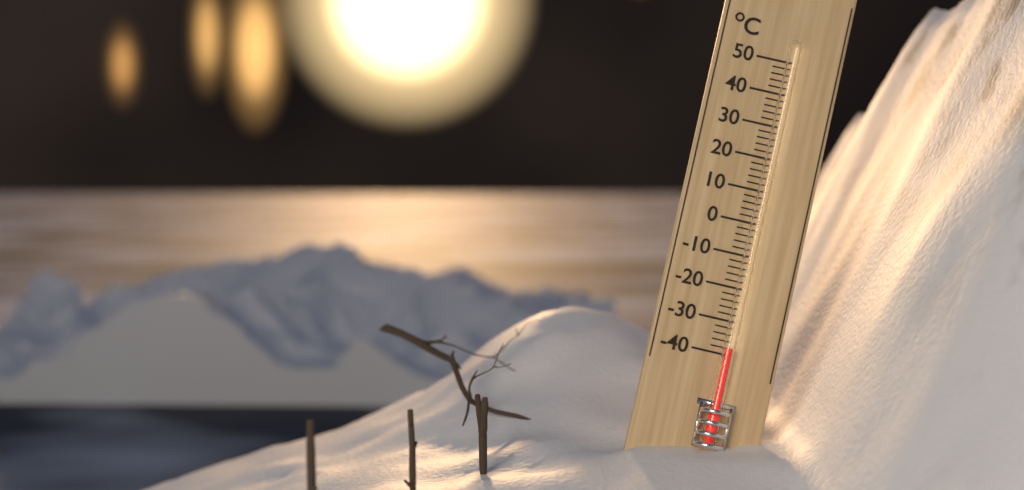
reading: -38 °C
